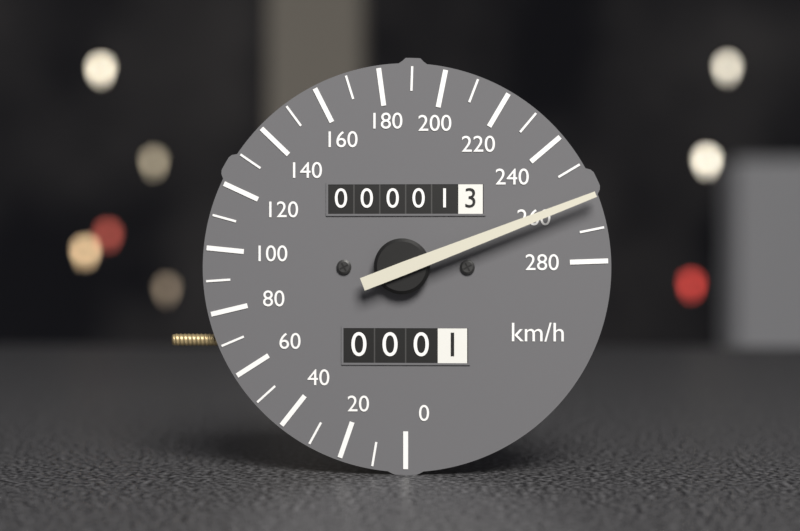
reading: 260 km/h
